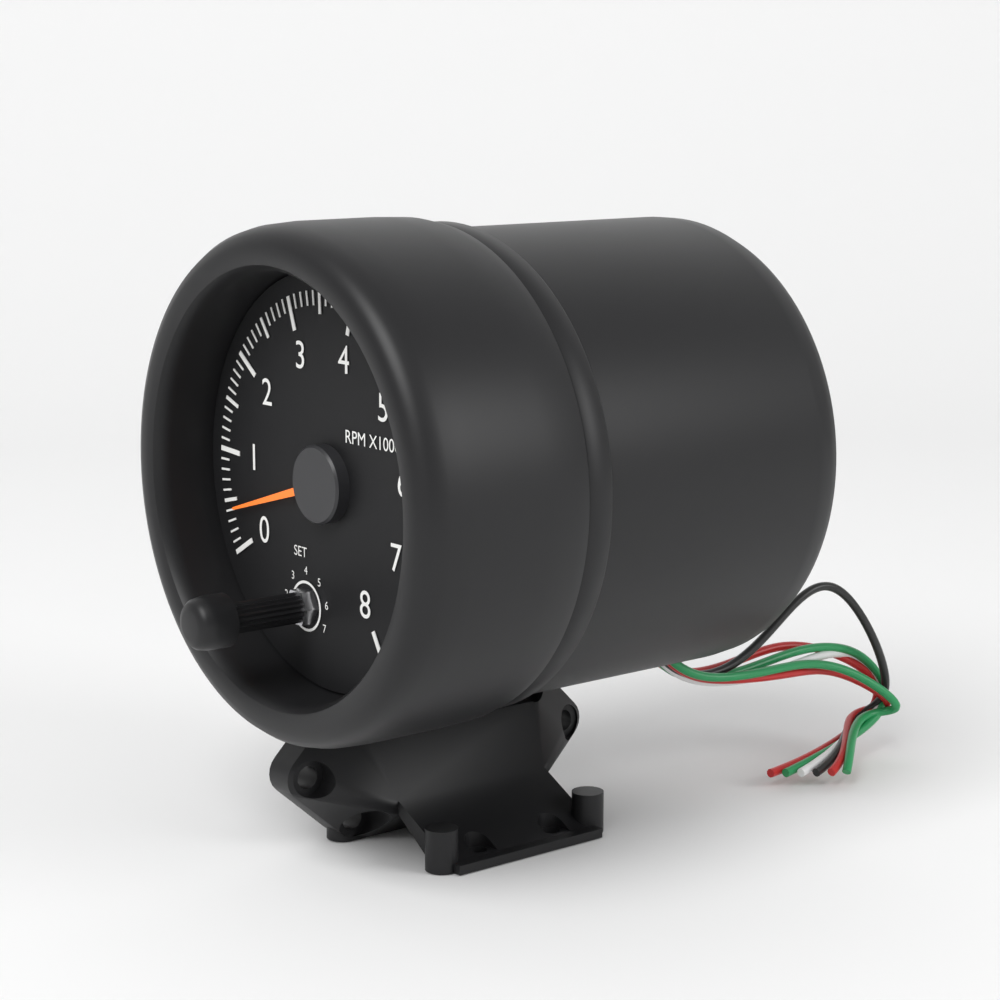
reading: 0.4 RPM x1000
